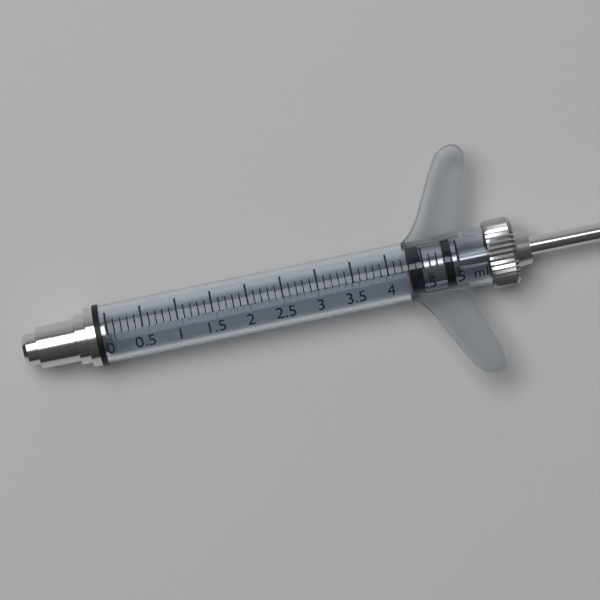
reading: 4.3 ml
